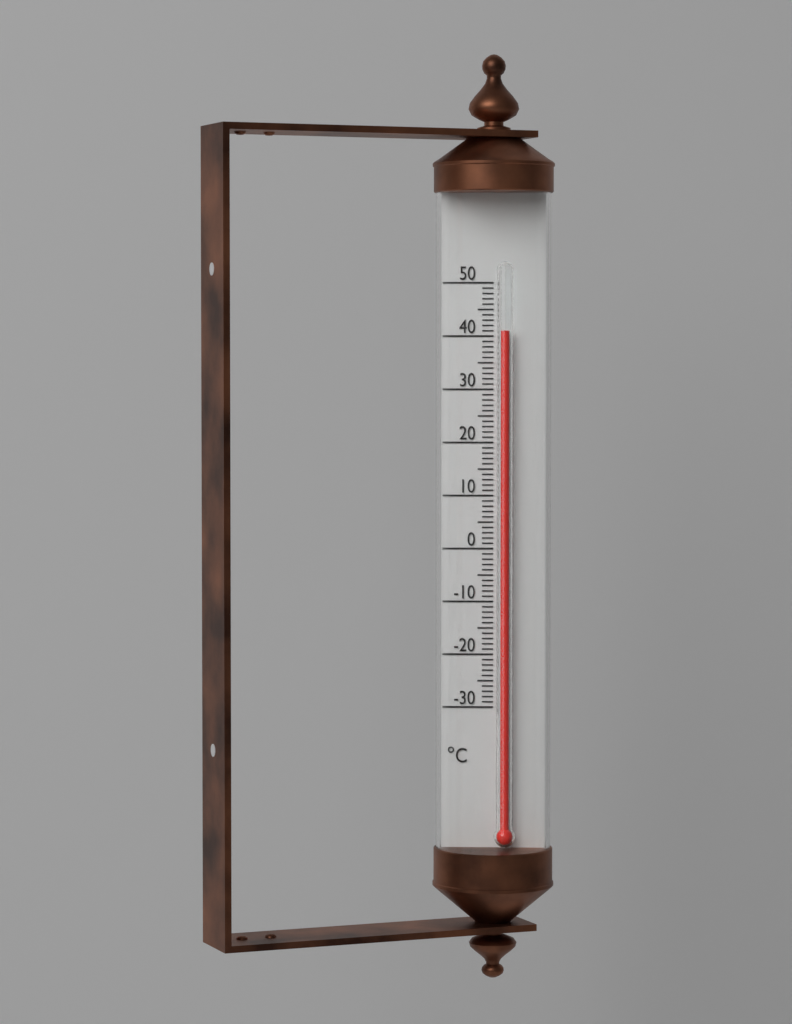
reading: 41 °C
